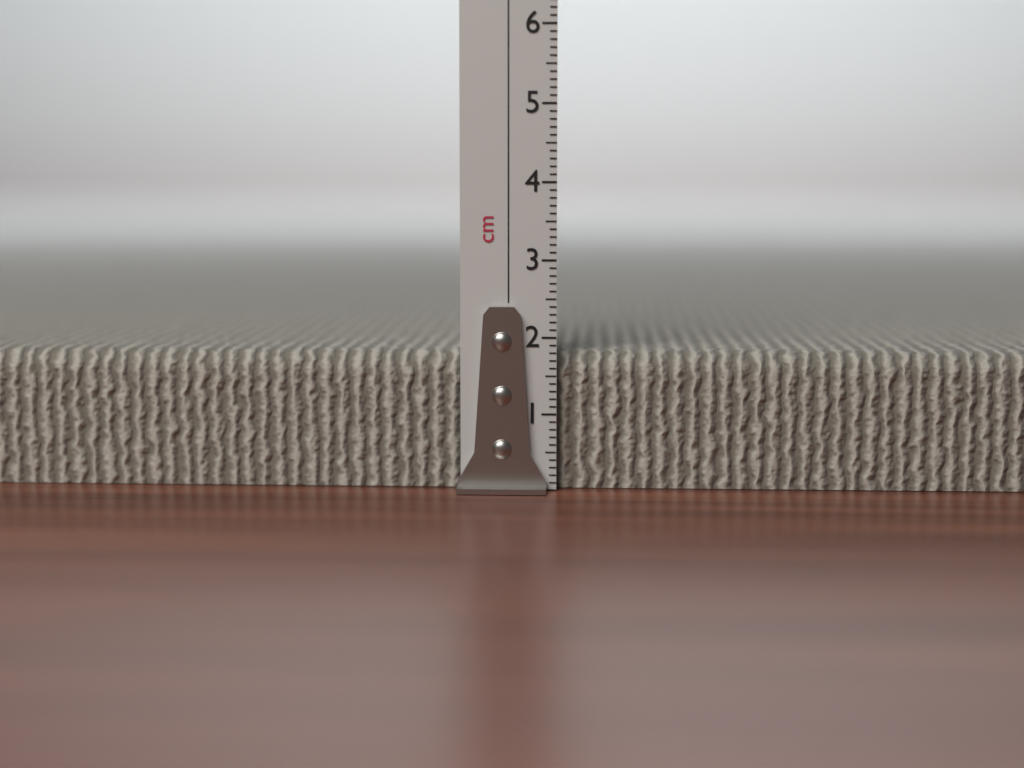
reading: 1.8 cm
